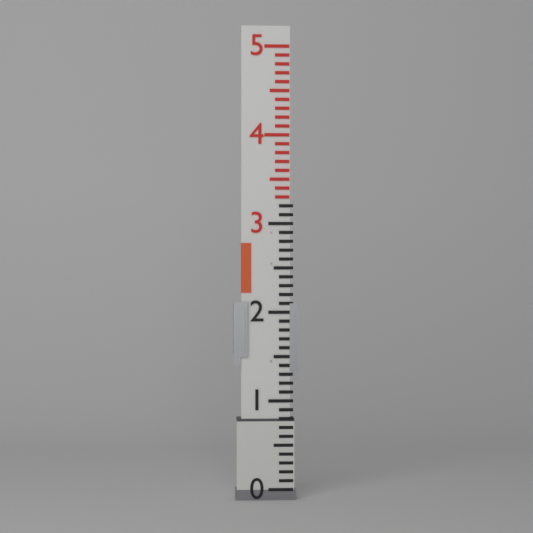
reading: 0.8 (no unit)
